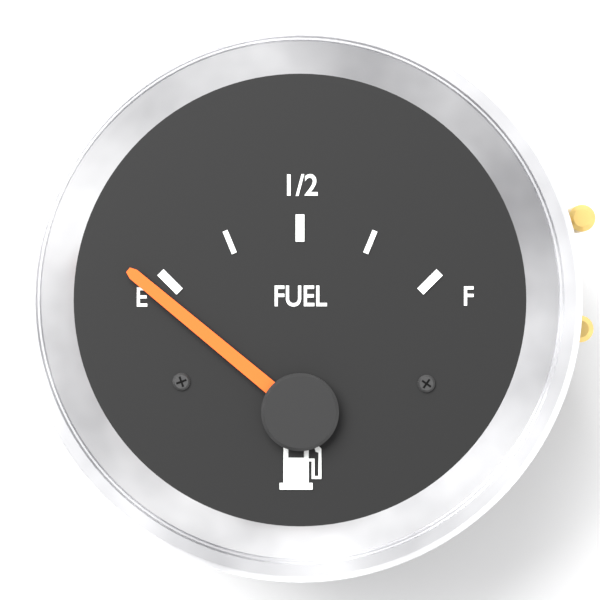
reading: -0.06 (no unit)
